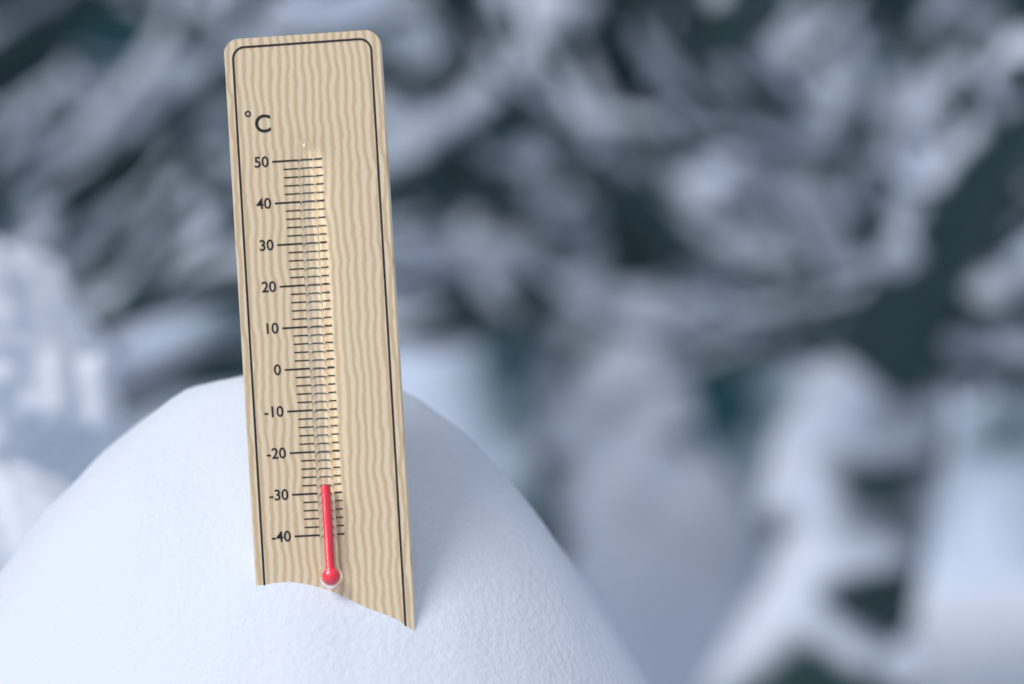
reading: -28 °C
